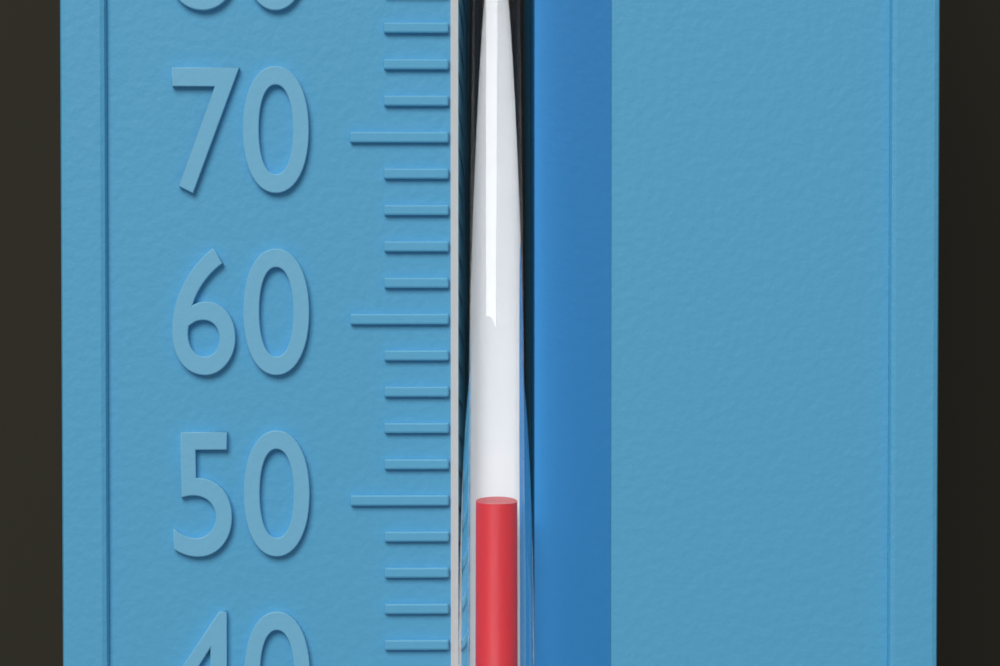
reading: 50 °F
